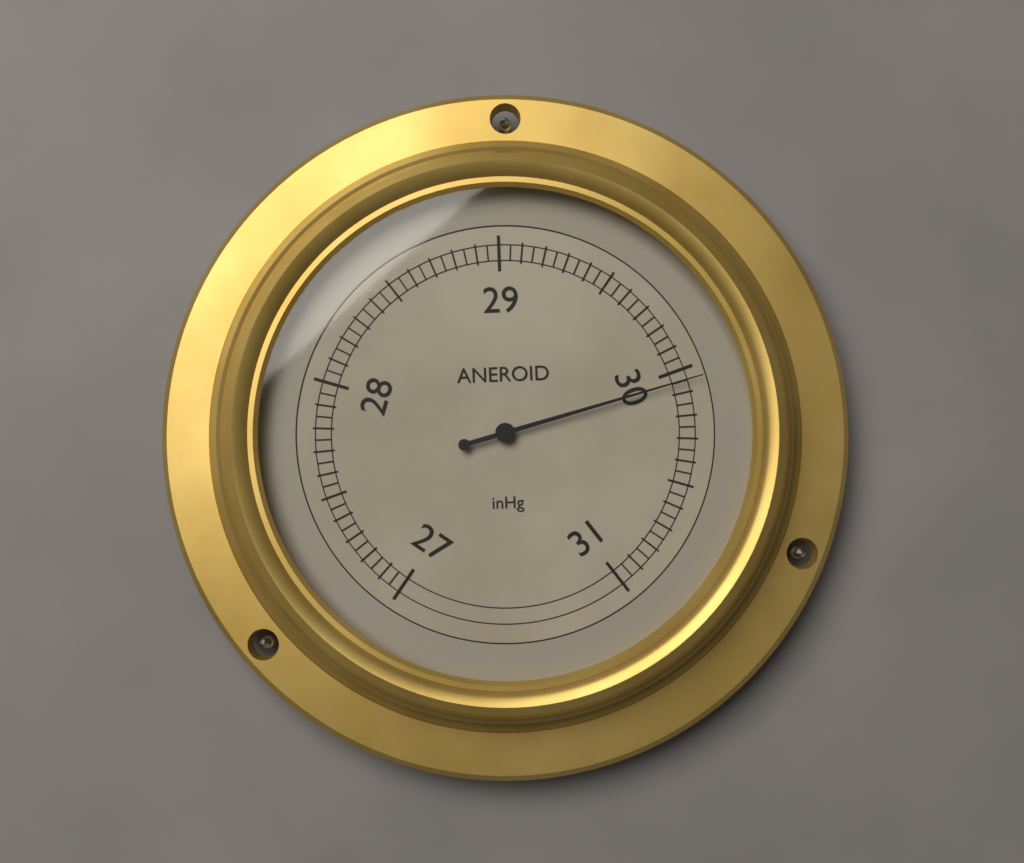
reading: 30.05 inHg
